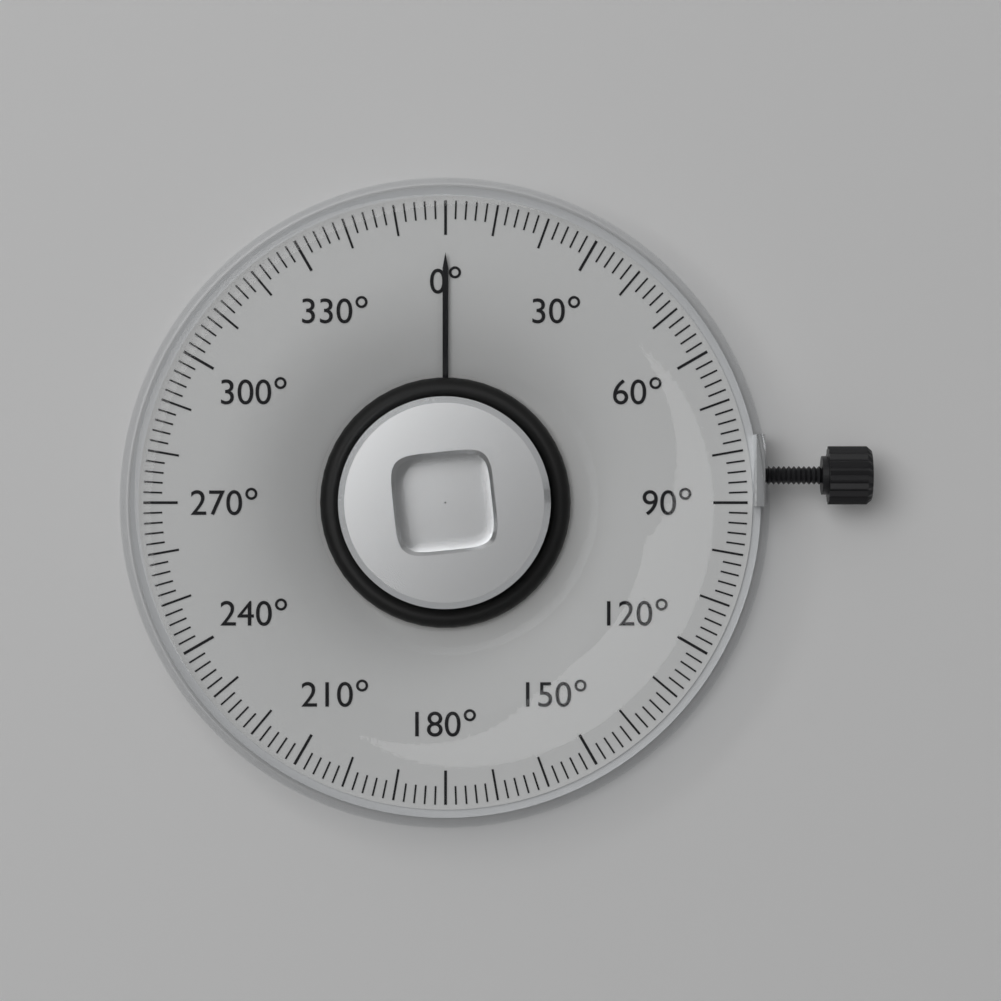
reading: 0 °
